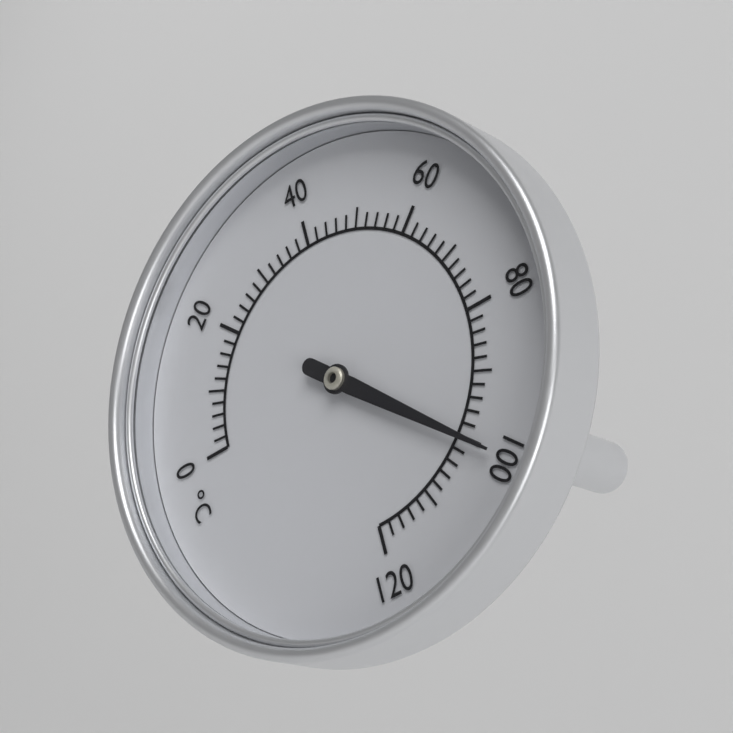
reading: 100 °C
